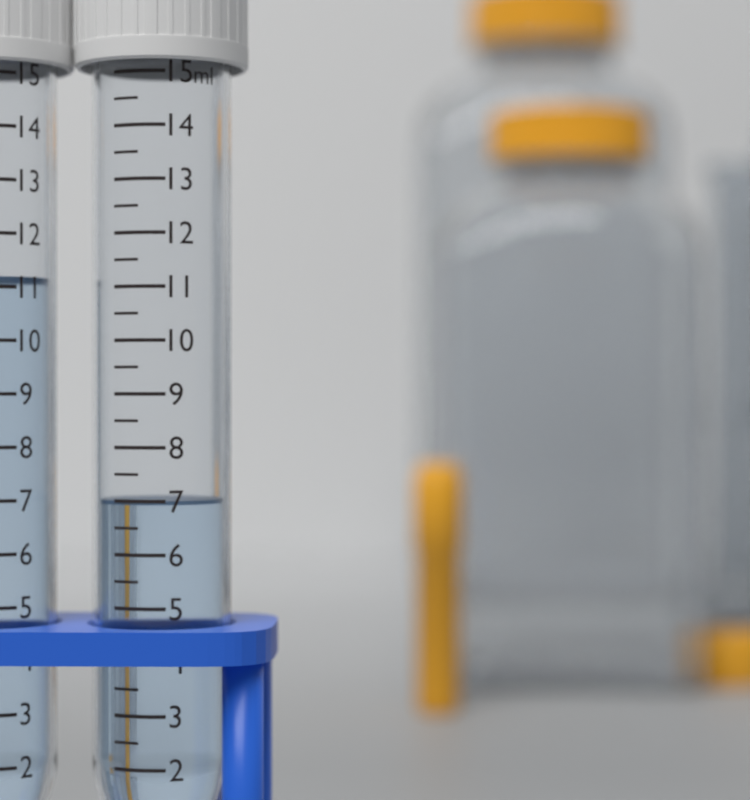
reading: 7.0 ml
